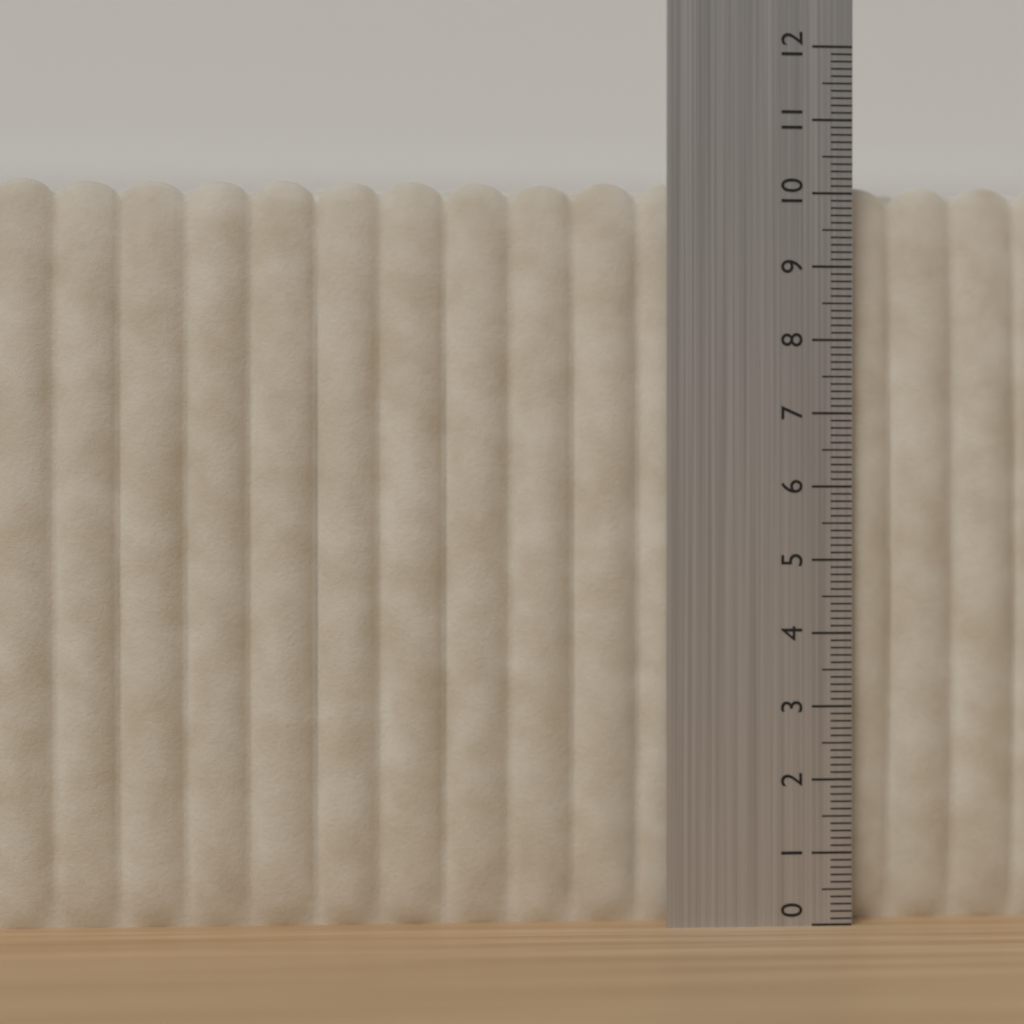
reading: 10.2 (no unit)
